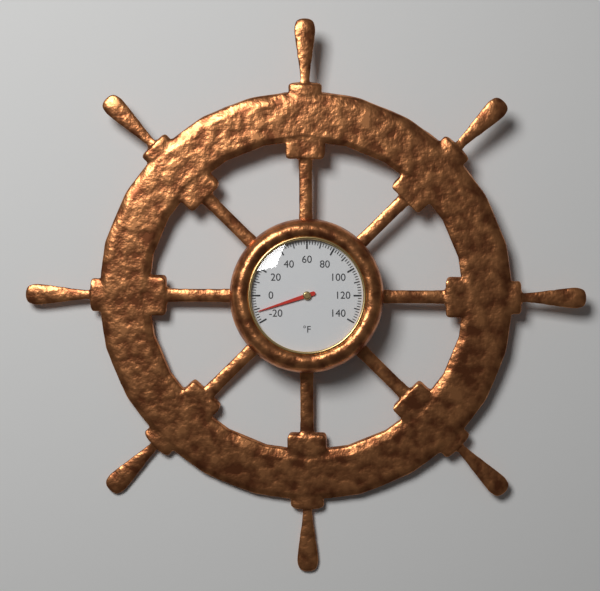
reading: -12 °F
